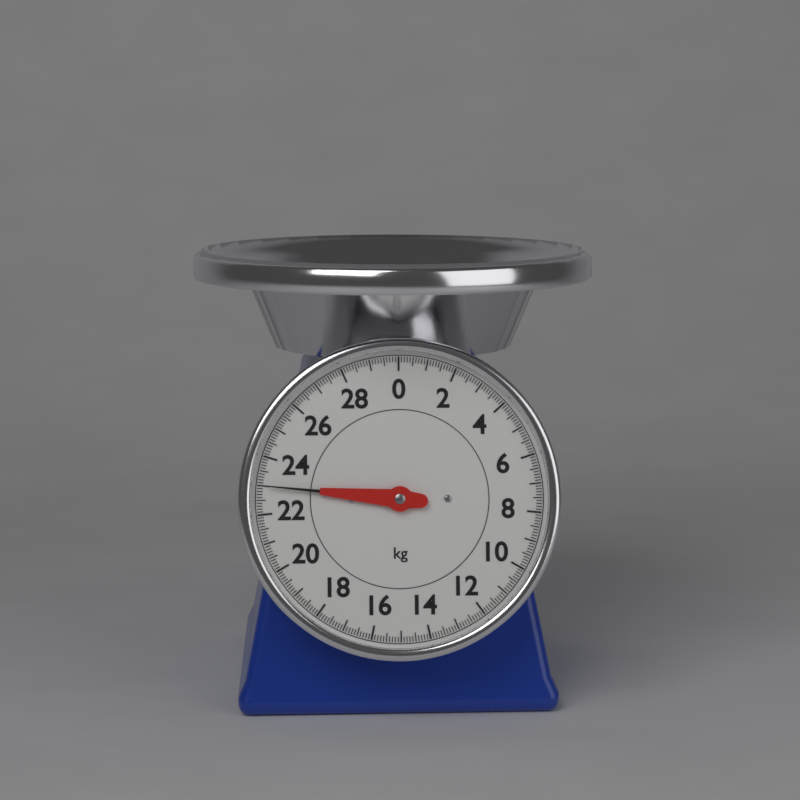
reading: 23.0 kg
